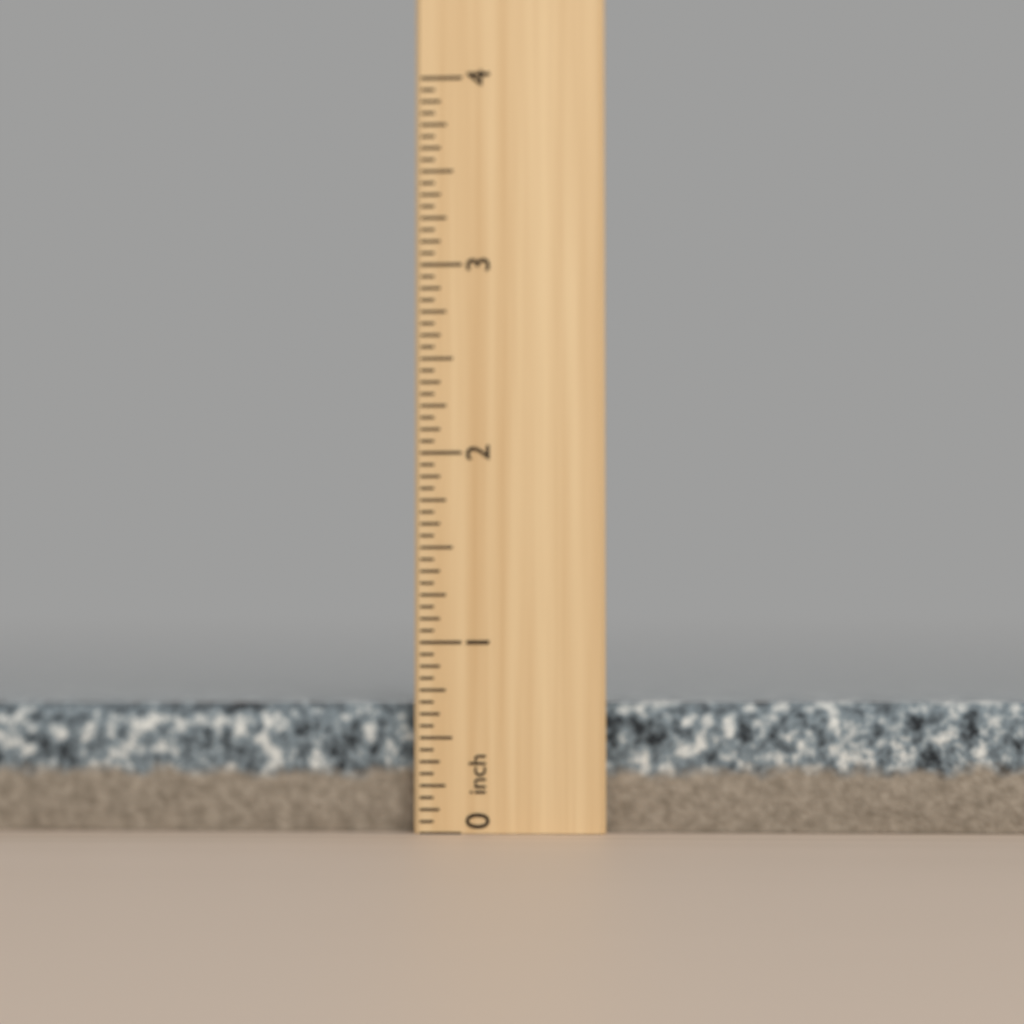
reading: 0.6875 inch
